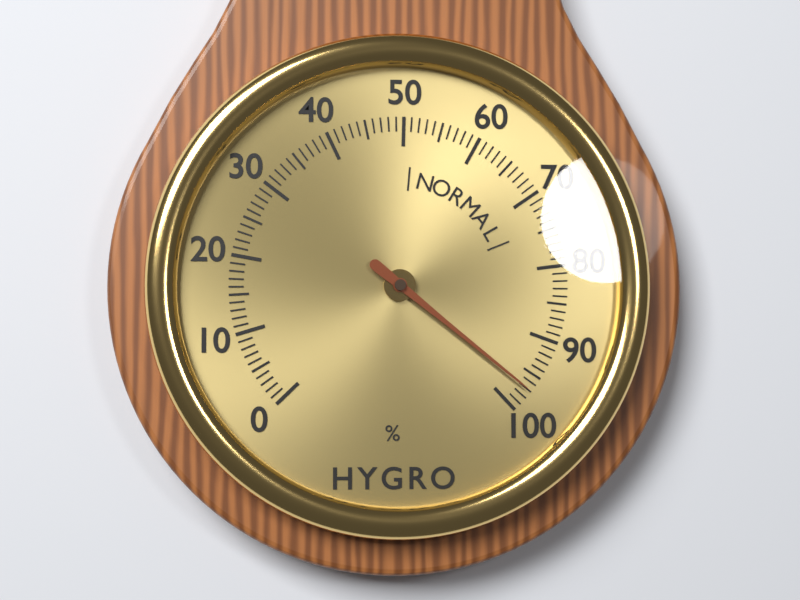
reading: 97 %
